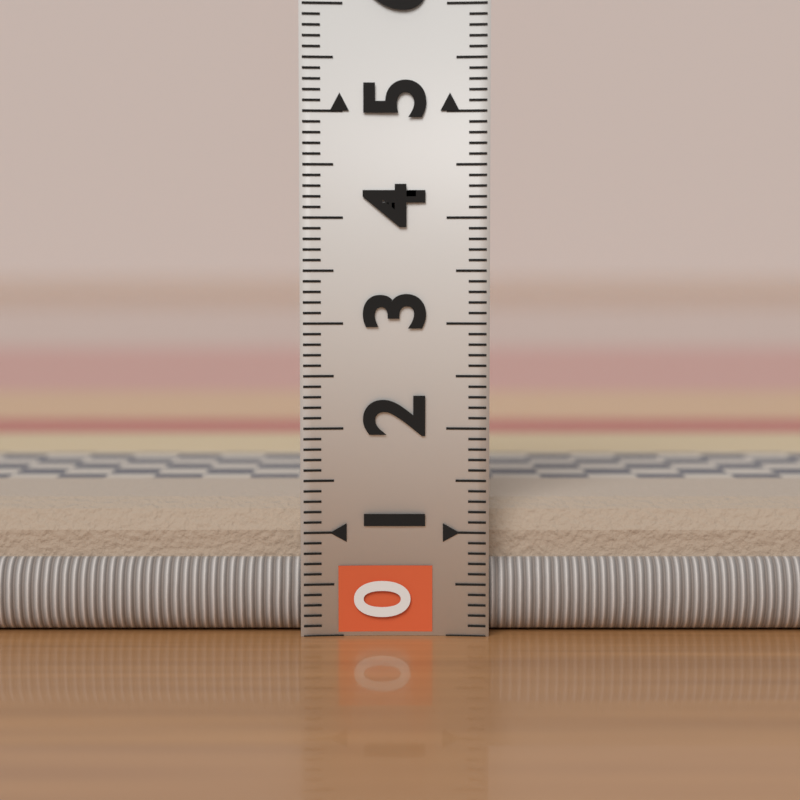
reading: 1.3 (no unit)
